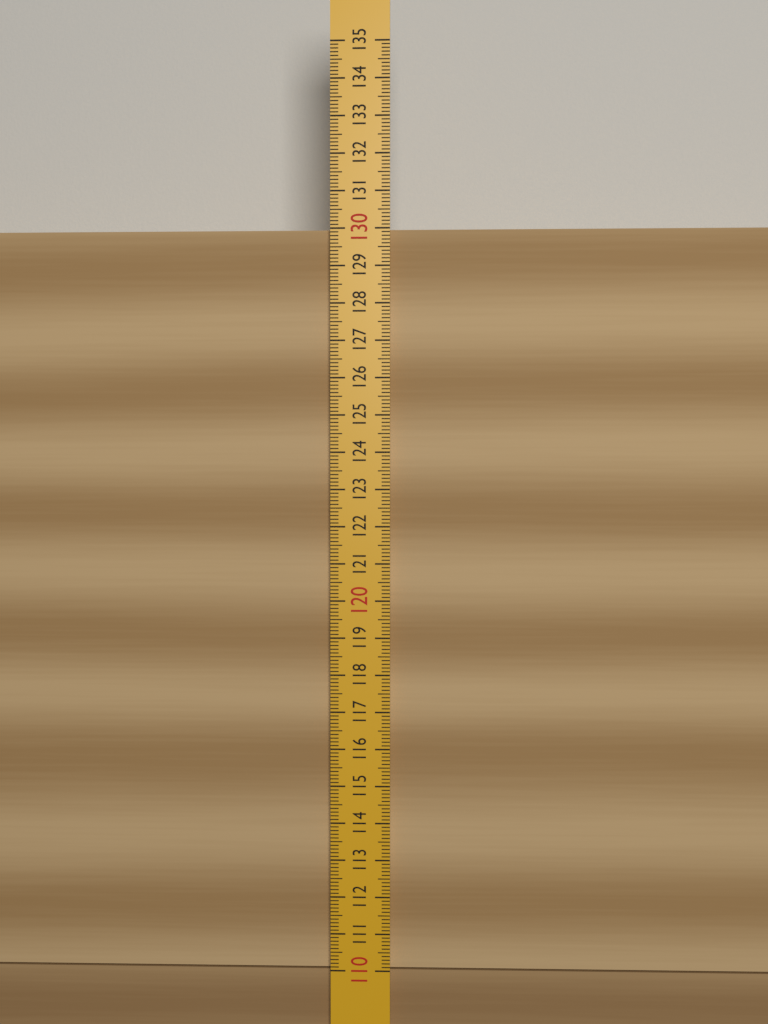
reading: 130.0 (no unit)
